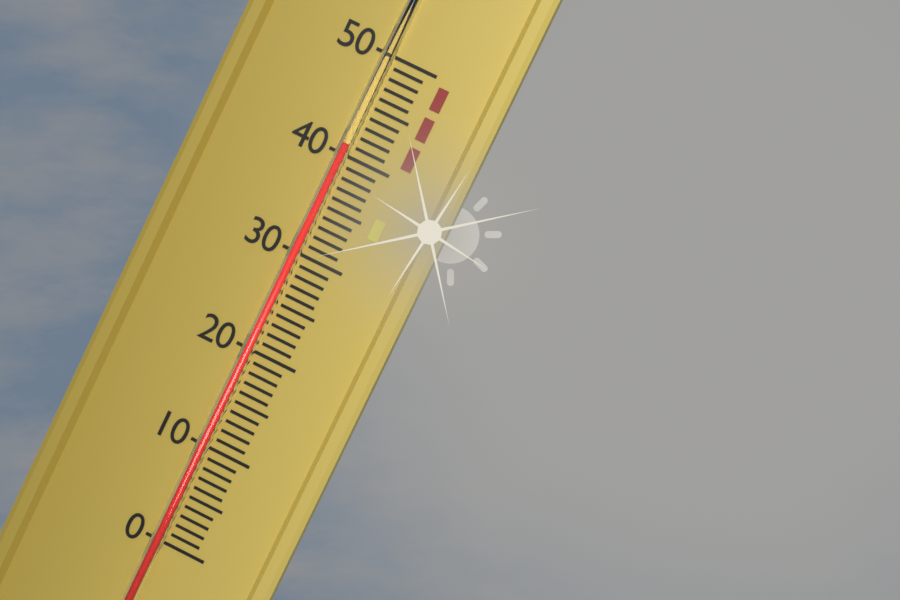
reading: 41 (no unit)
